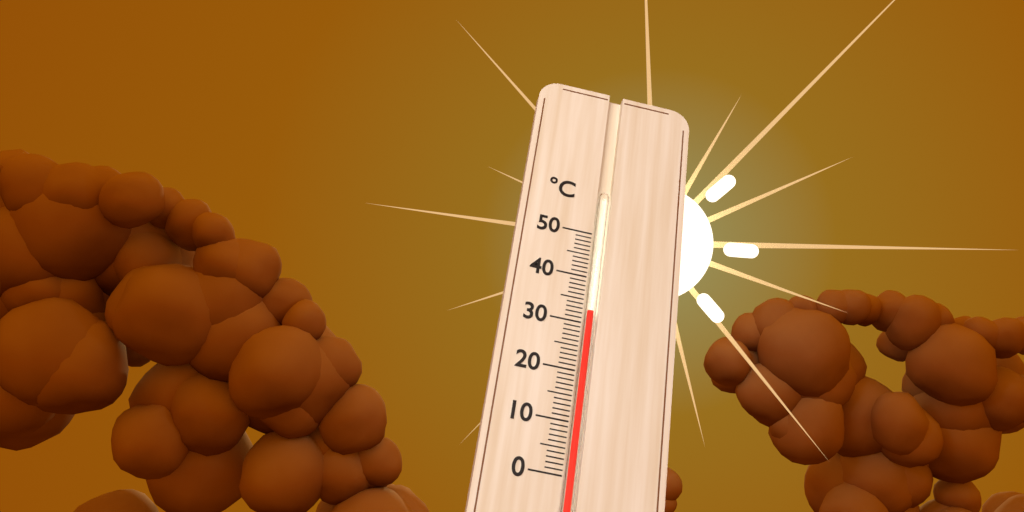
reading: 33 °C
